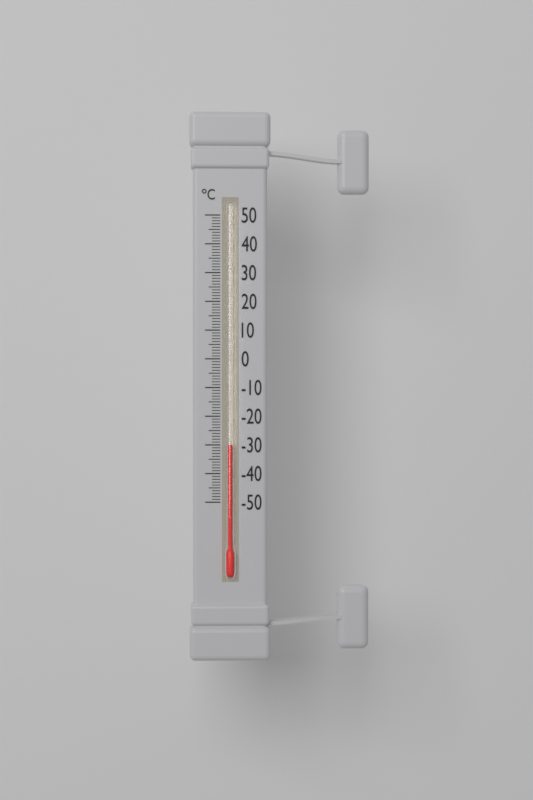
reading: -30 °C
